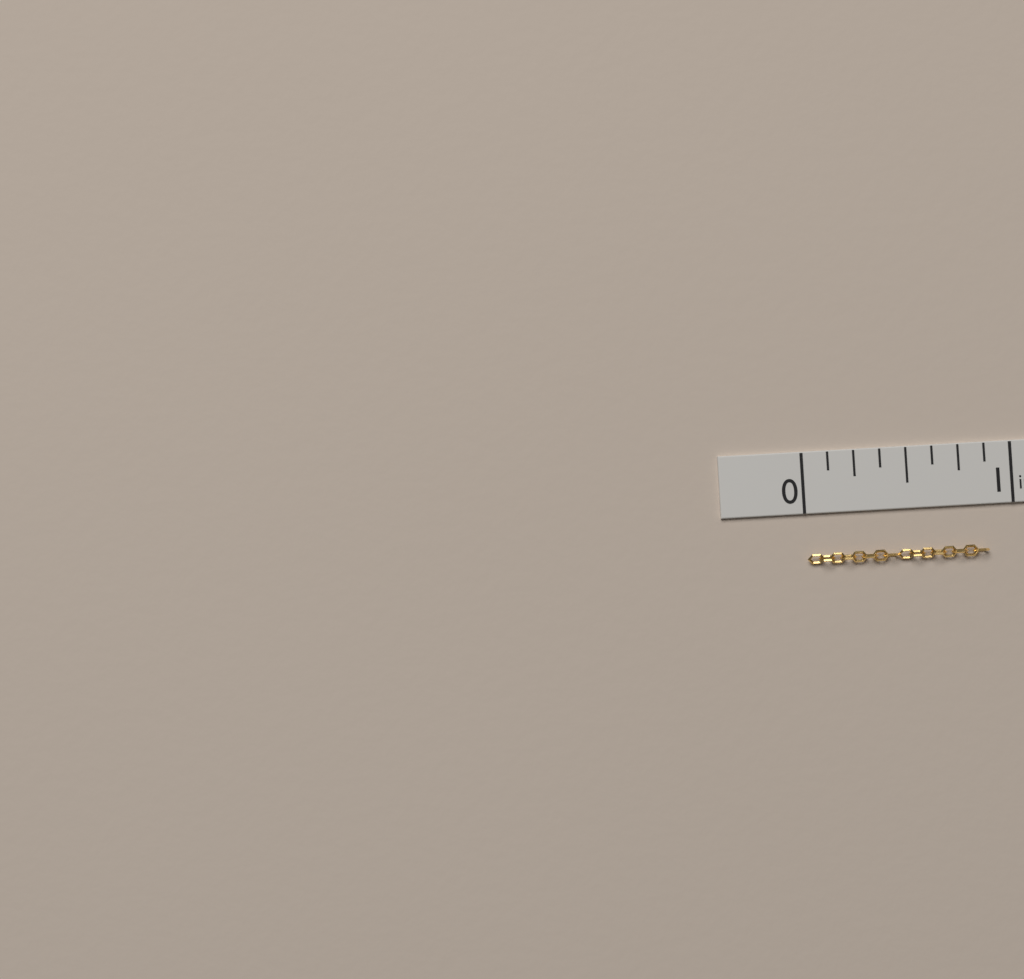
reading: 0.875 in
